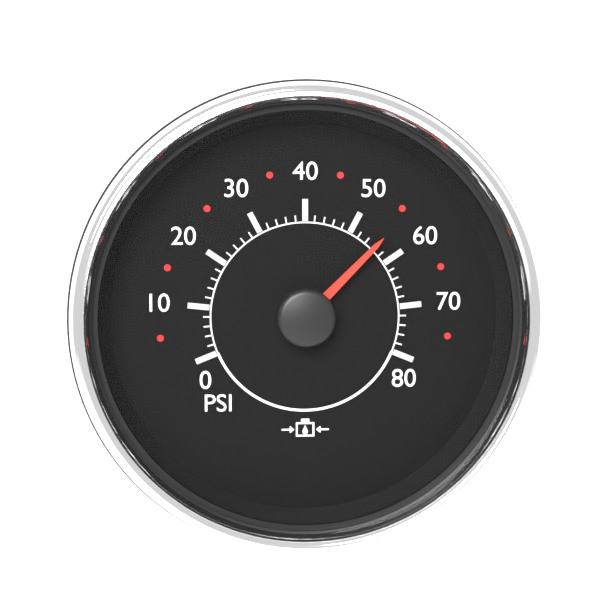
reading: 56 psi
